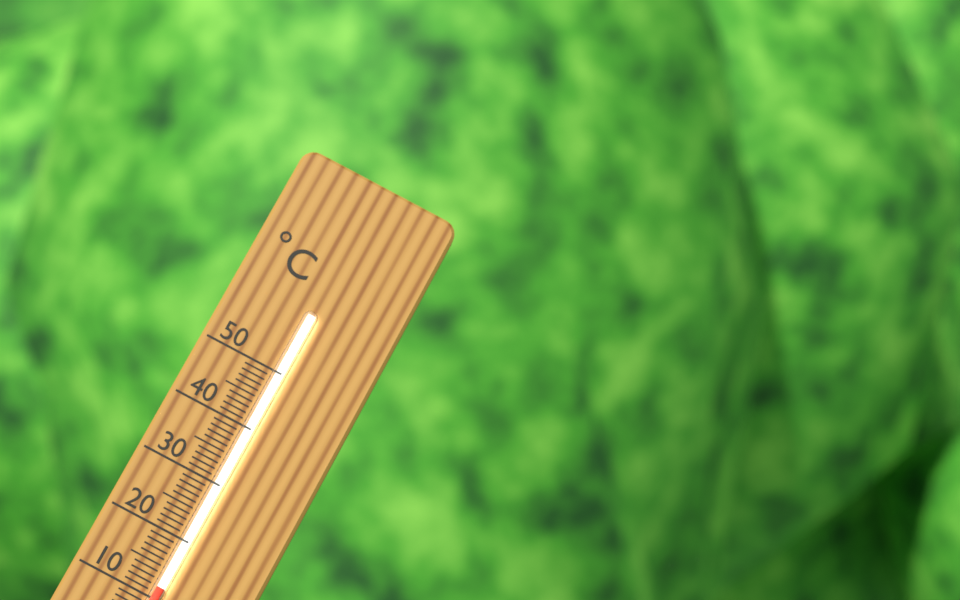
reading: 12 °C
